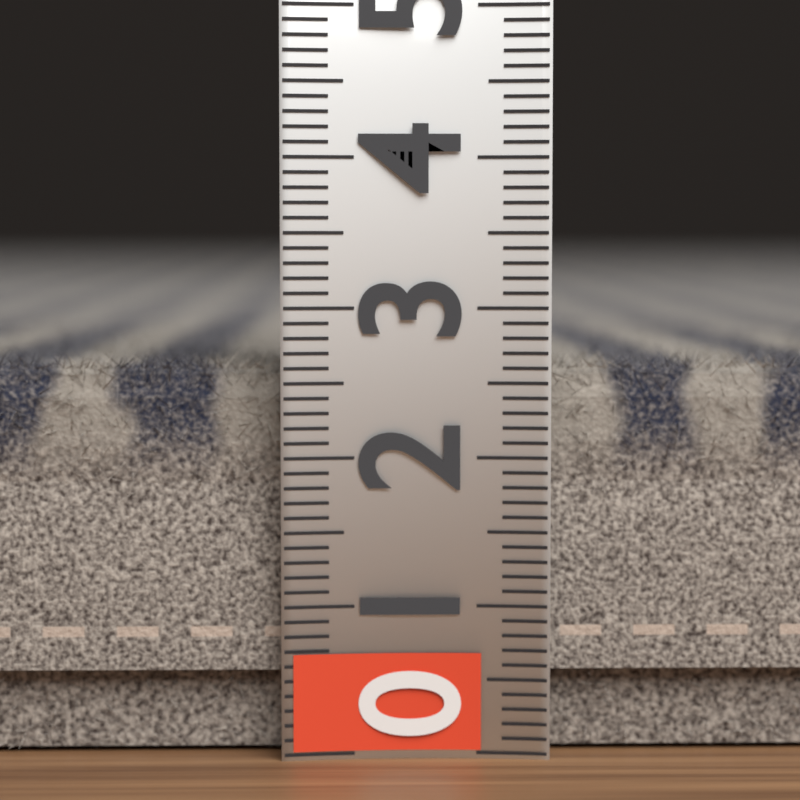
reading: 2.7 (no unit)
